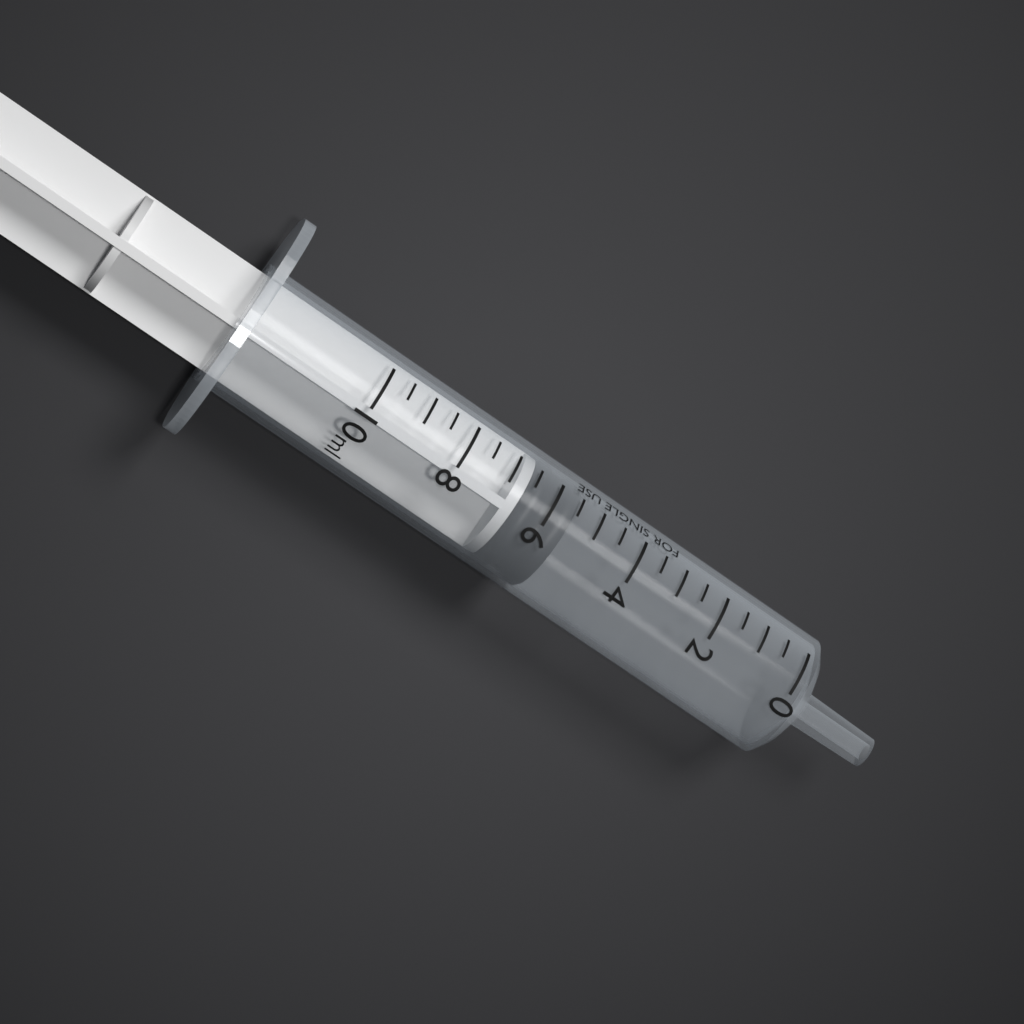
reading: 5.5 ml
